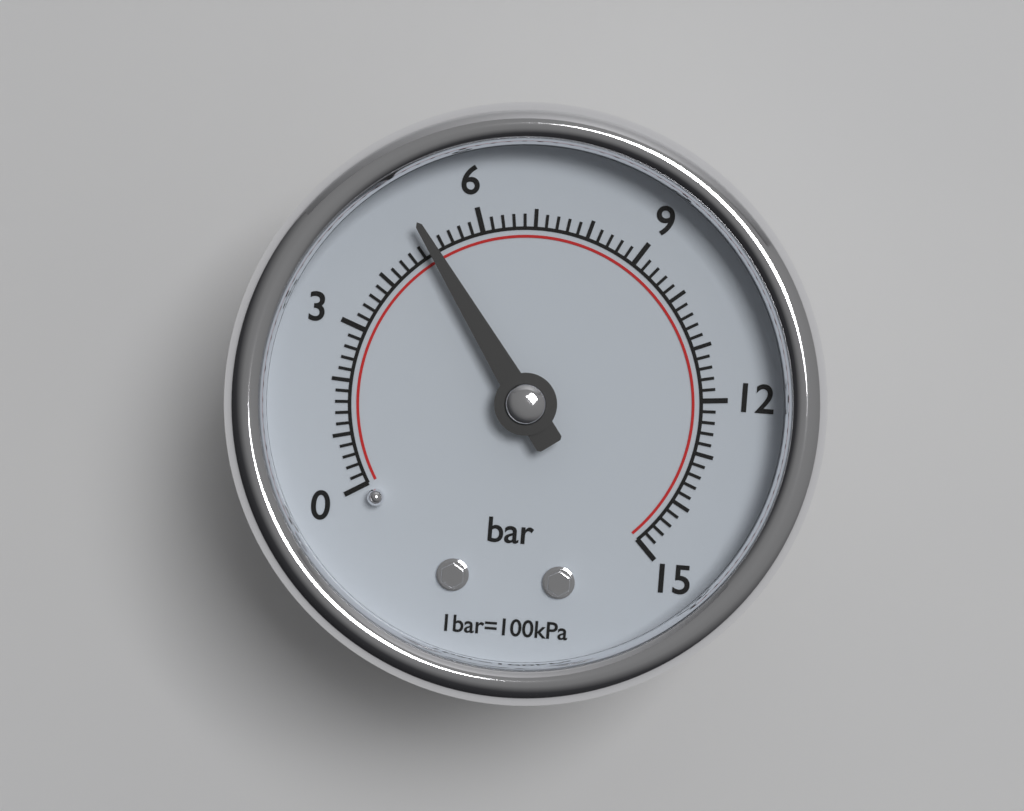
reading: 5.0 bar
